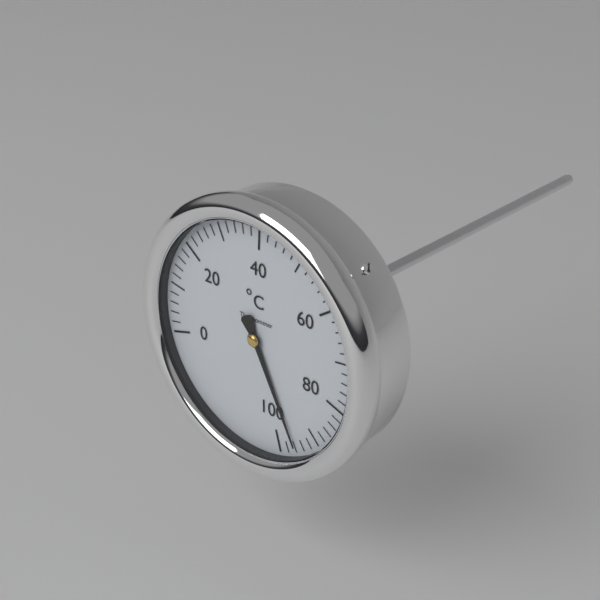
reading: 96 °C
